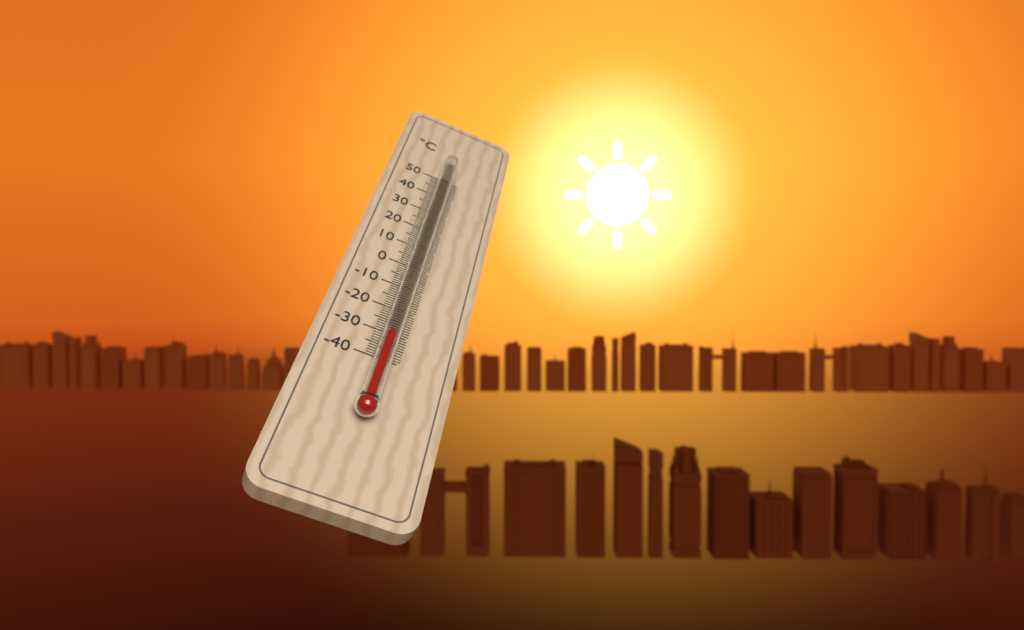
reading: -33 °C
